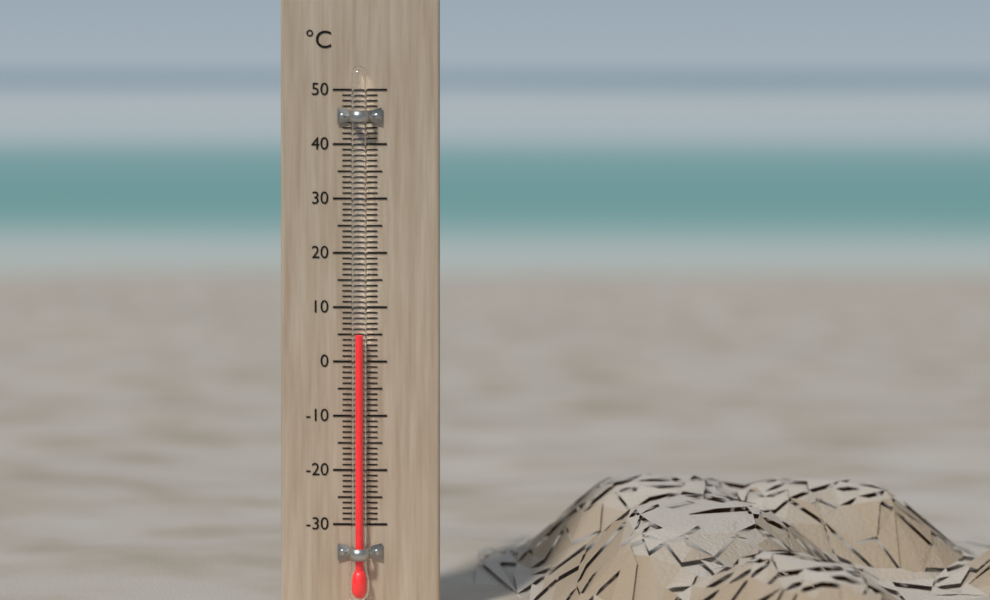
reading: 5 °C
